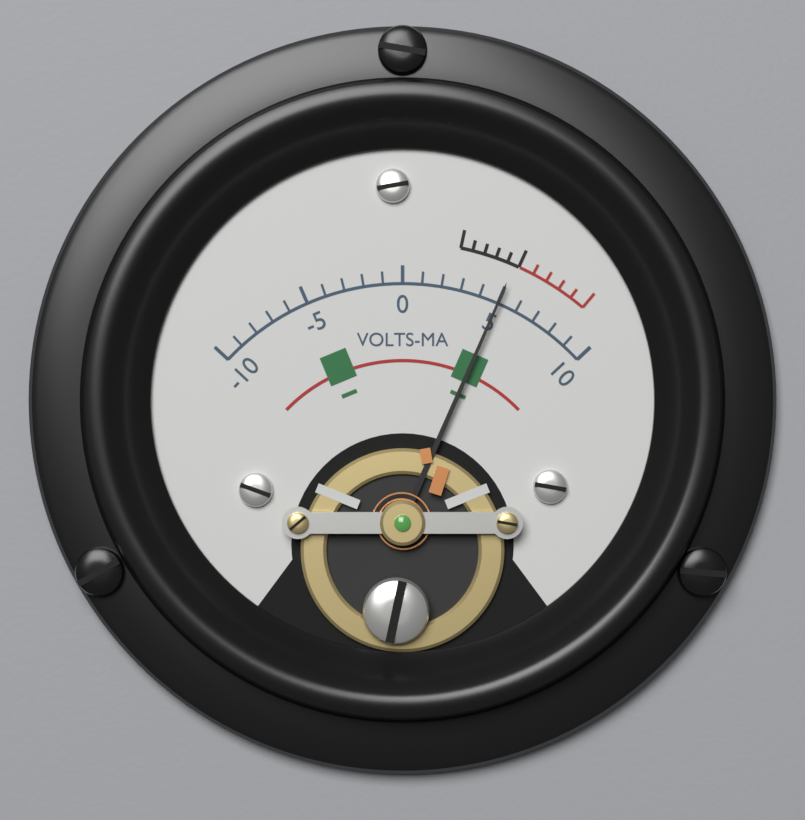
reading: 5 V
